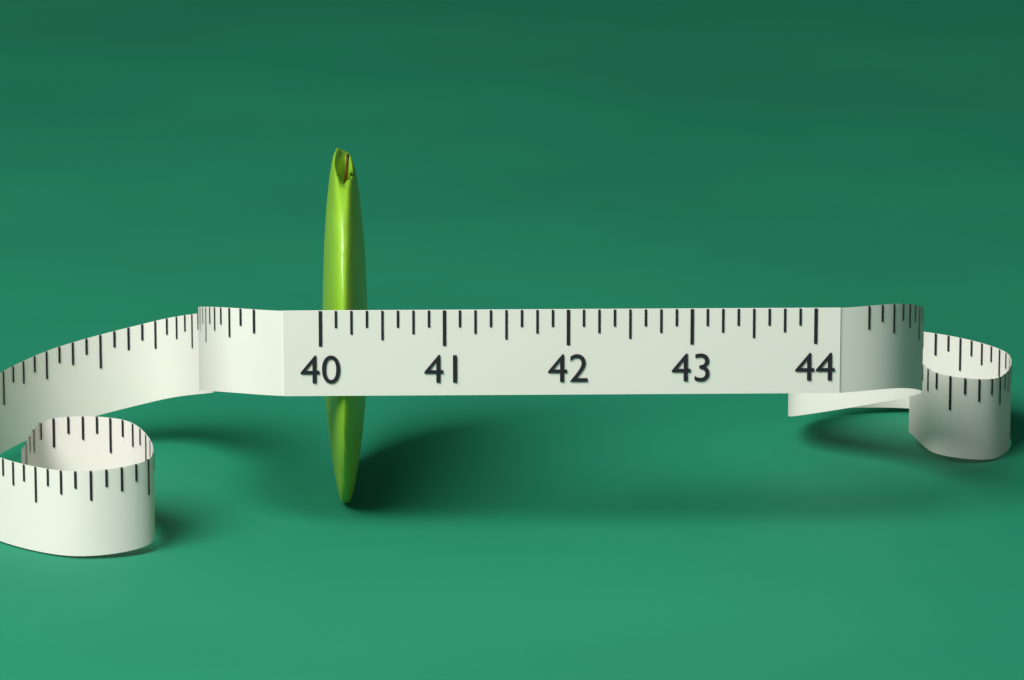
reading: 40.375 (no unit)
